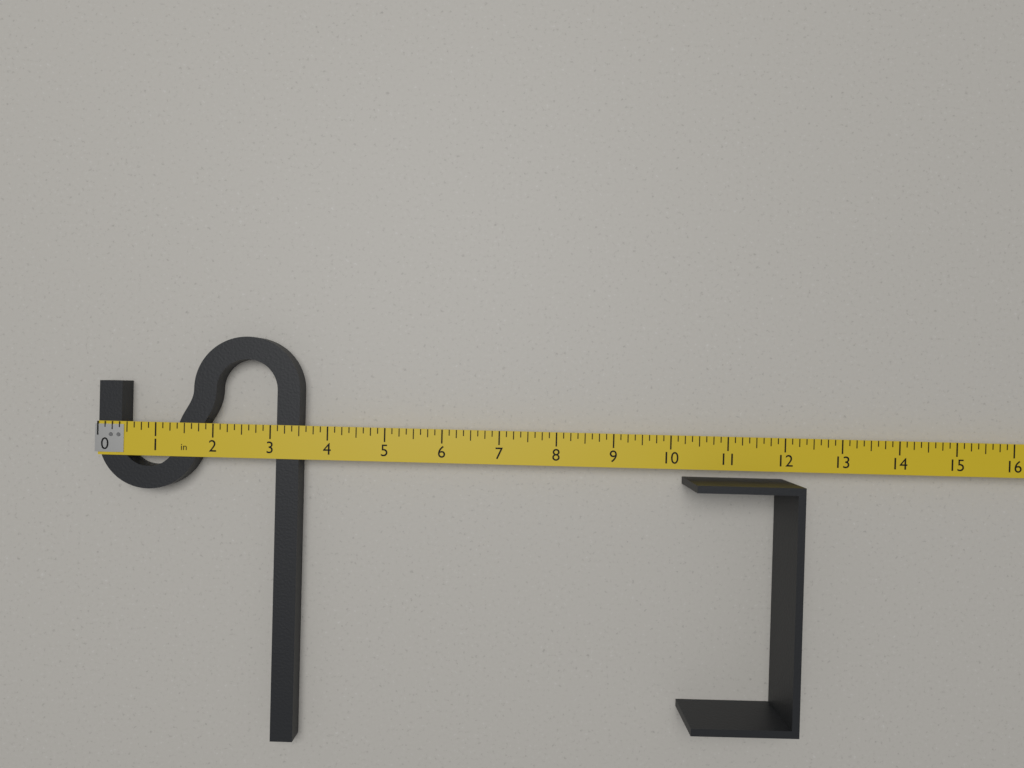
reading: 3.500 in
